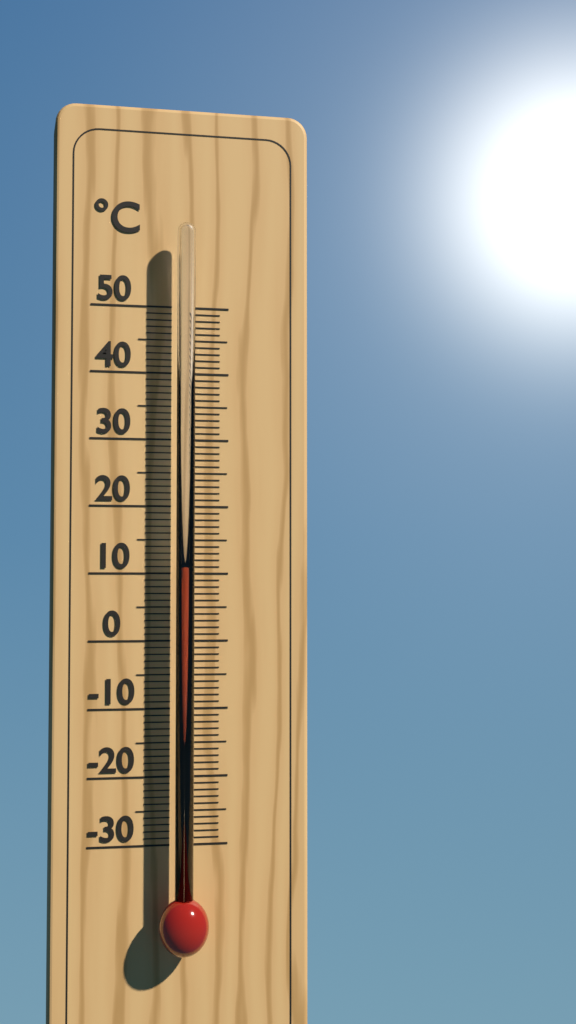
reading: 11 °C
